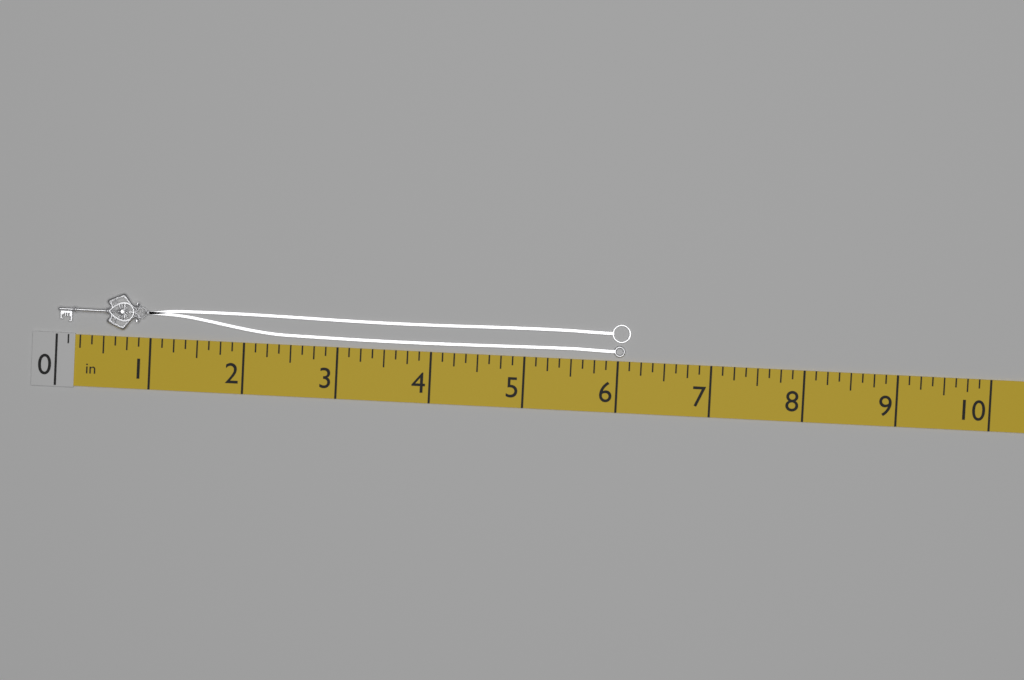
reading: 6.125 in
